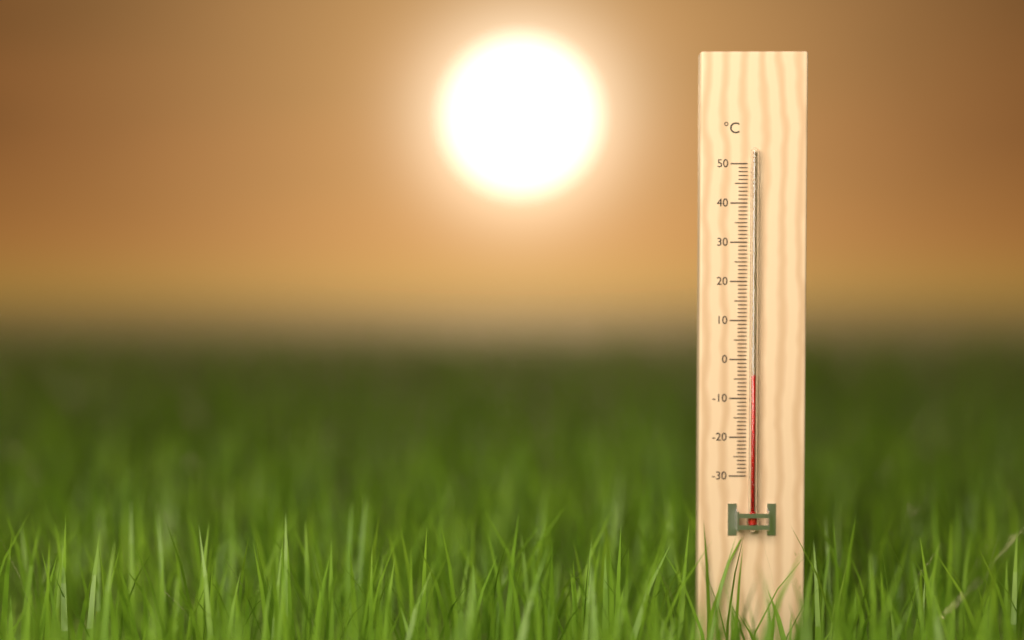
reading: -4 °C
